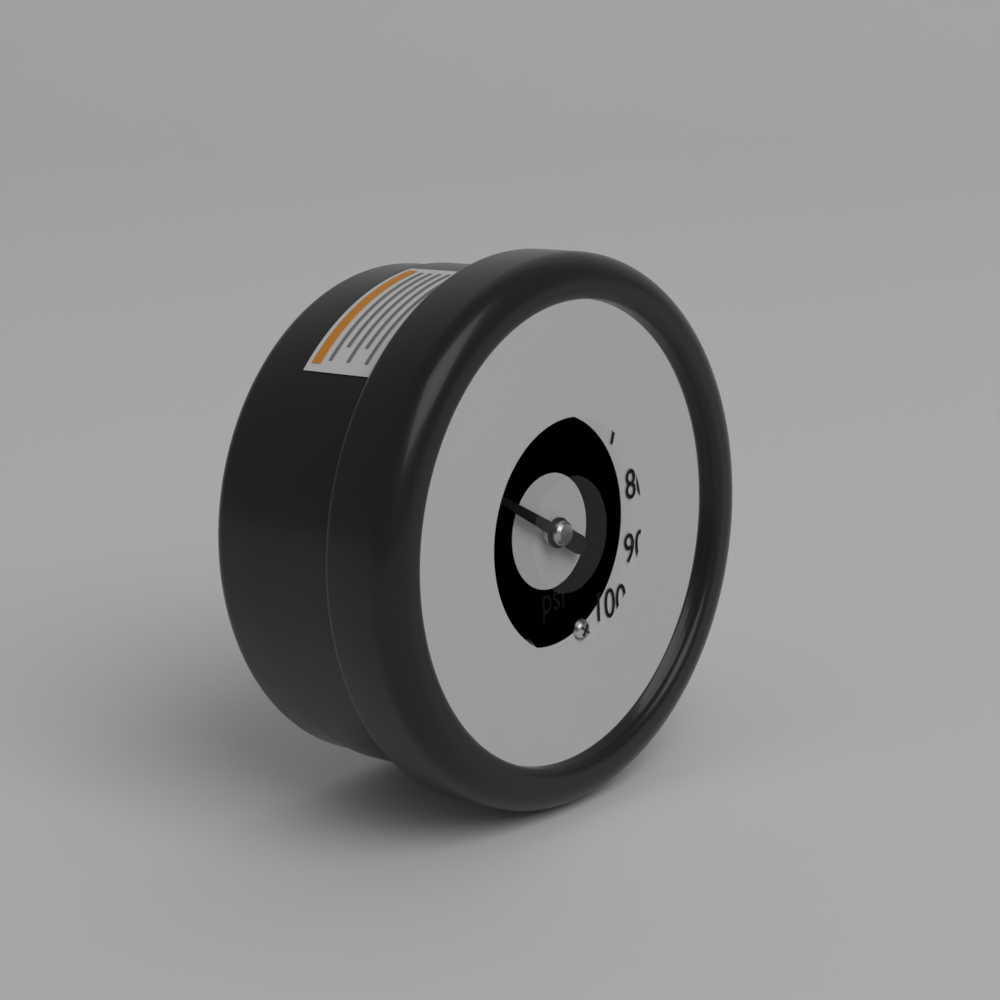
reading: 28 psi
